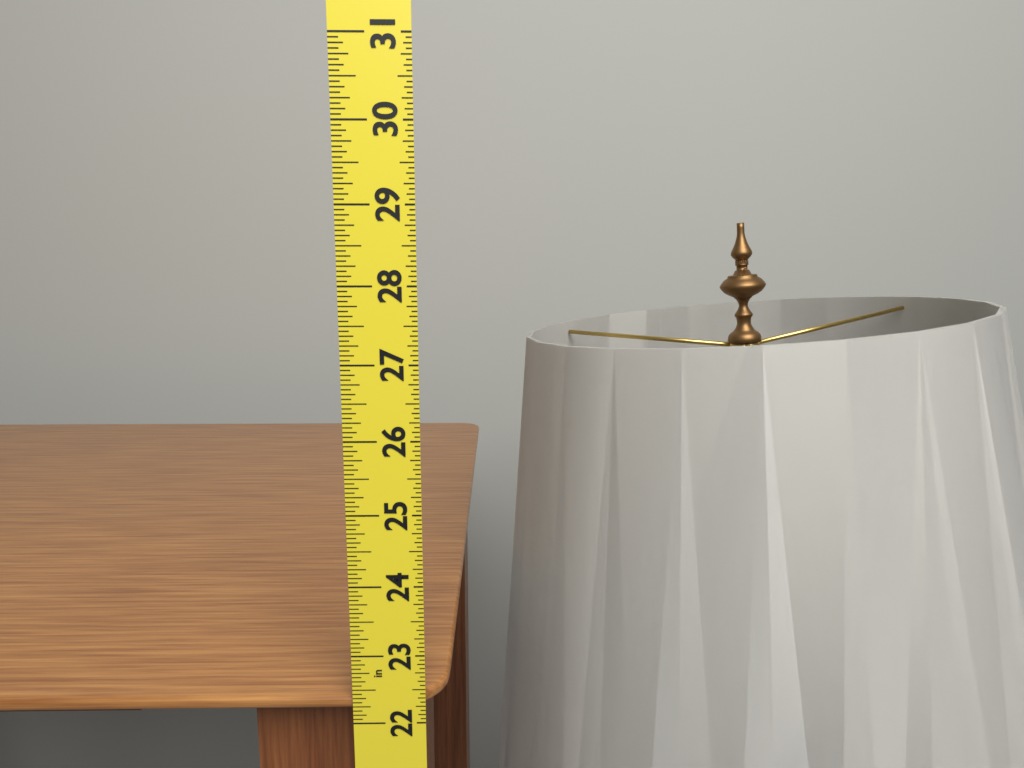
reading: 22.3750 in
